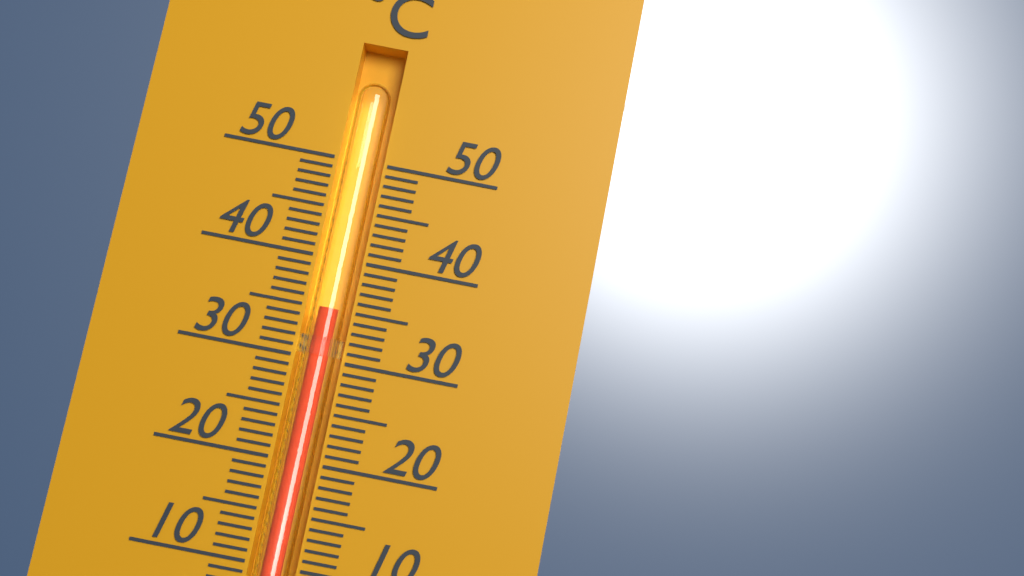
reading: 35 °C
